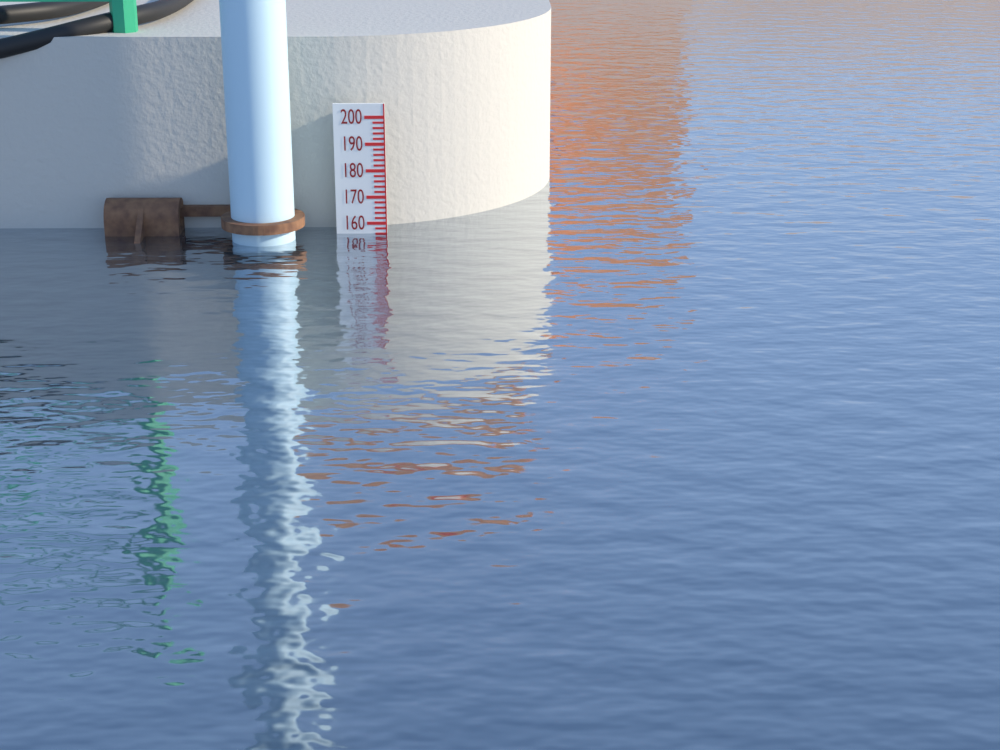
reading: 156 (no unit)
